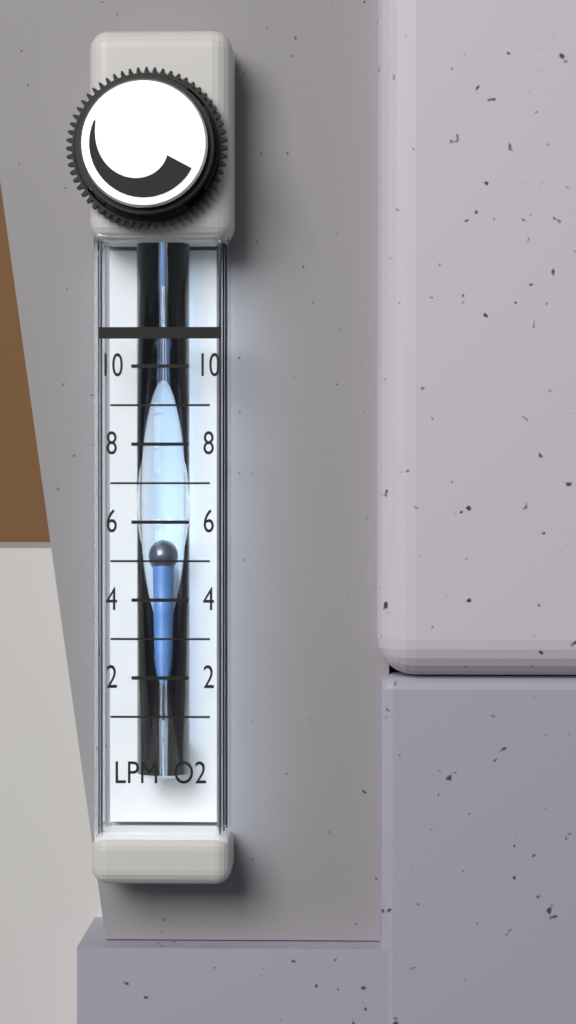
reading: 5.6 LPM
